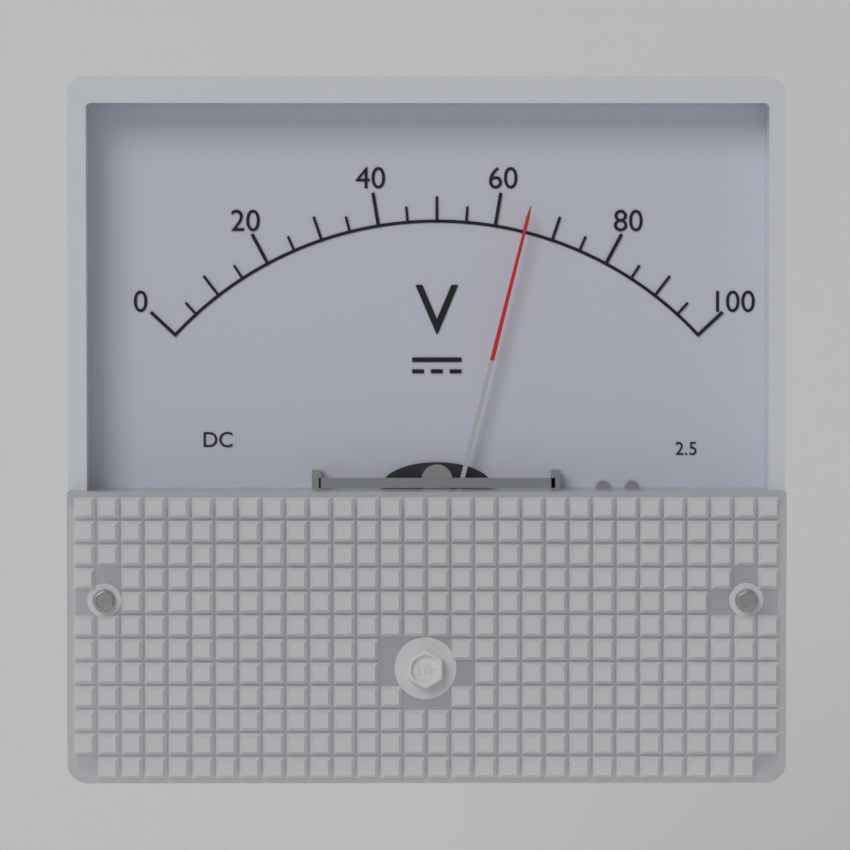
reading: 65 V
